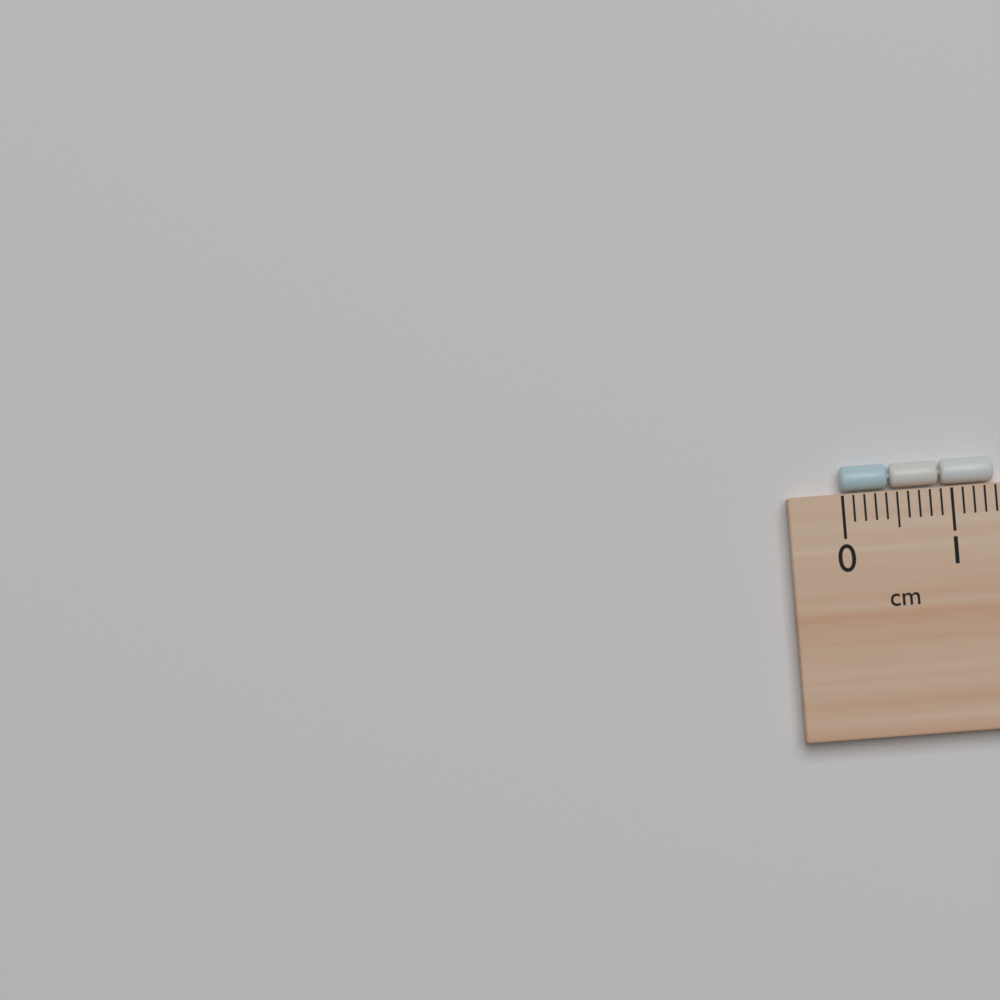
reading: 1.4 cm
